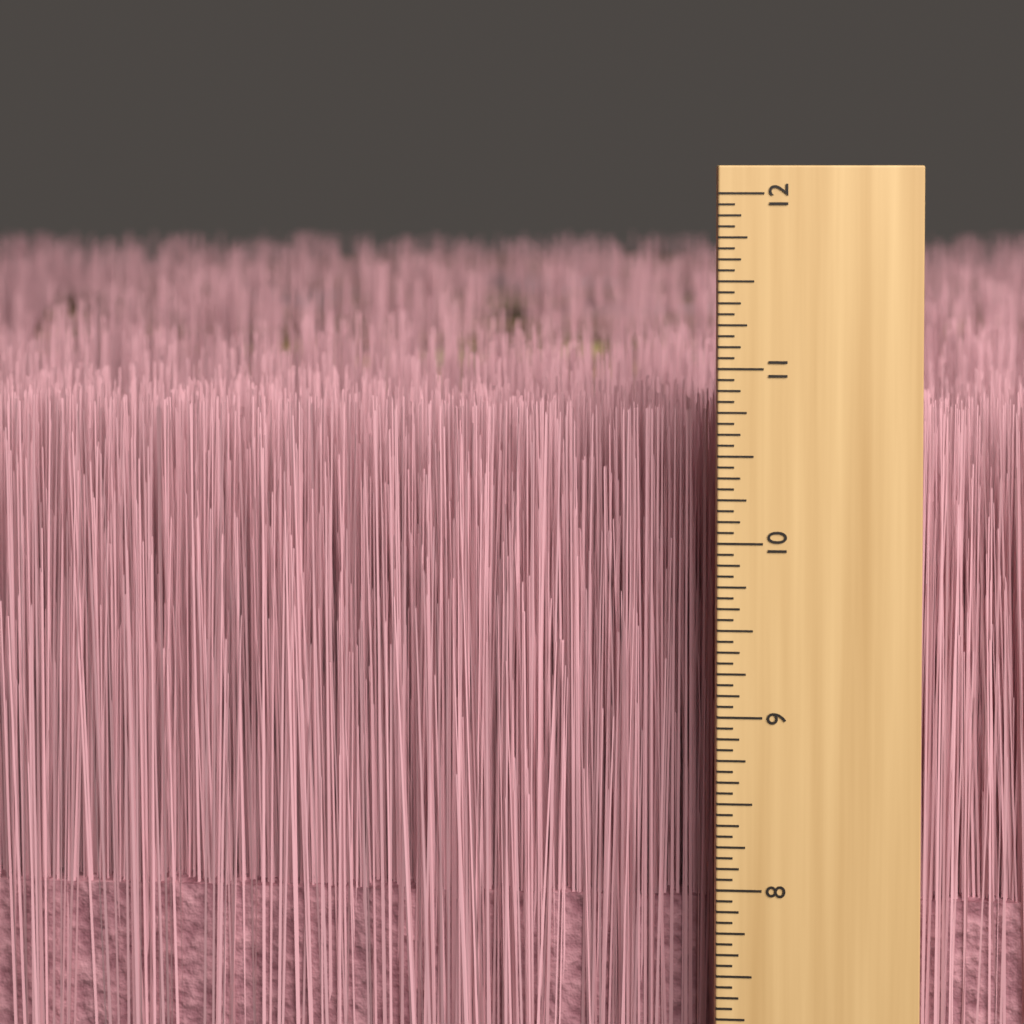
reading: 10.6875 inch
